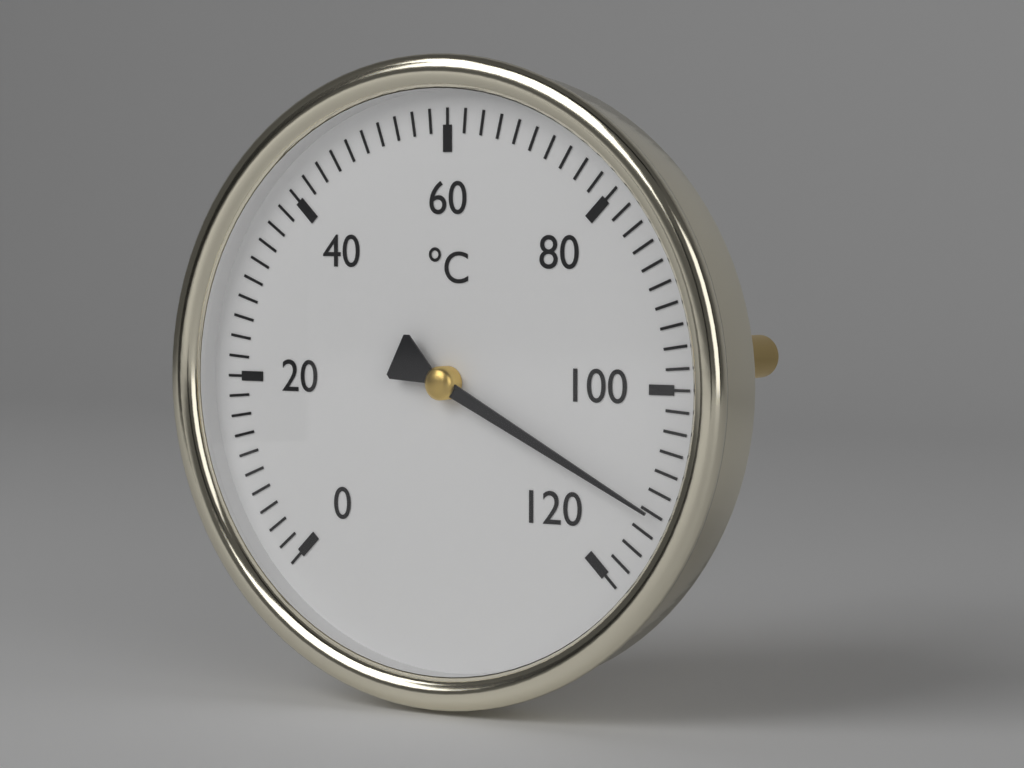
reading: 112 °C
